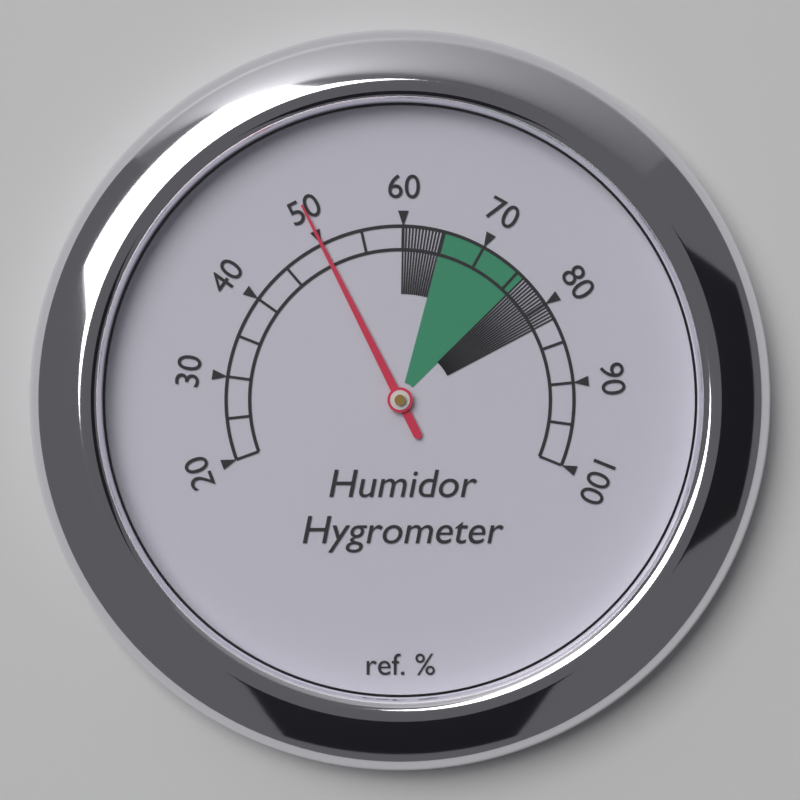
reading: 50 %
